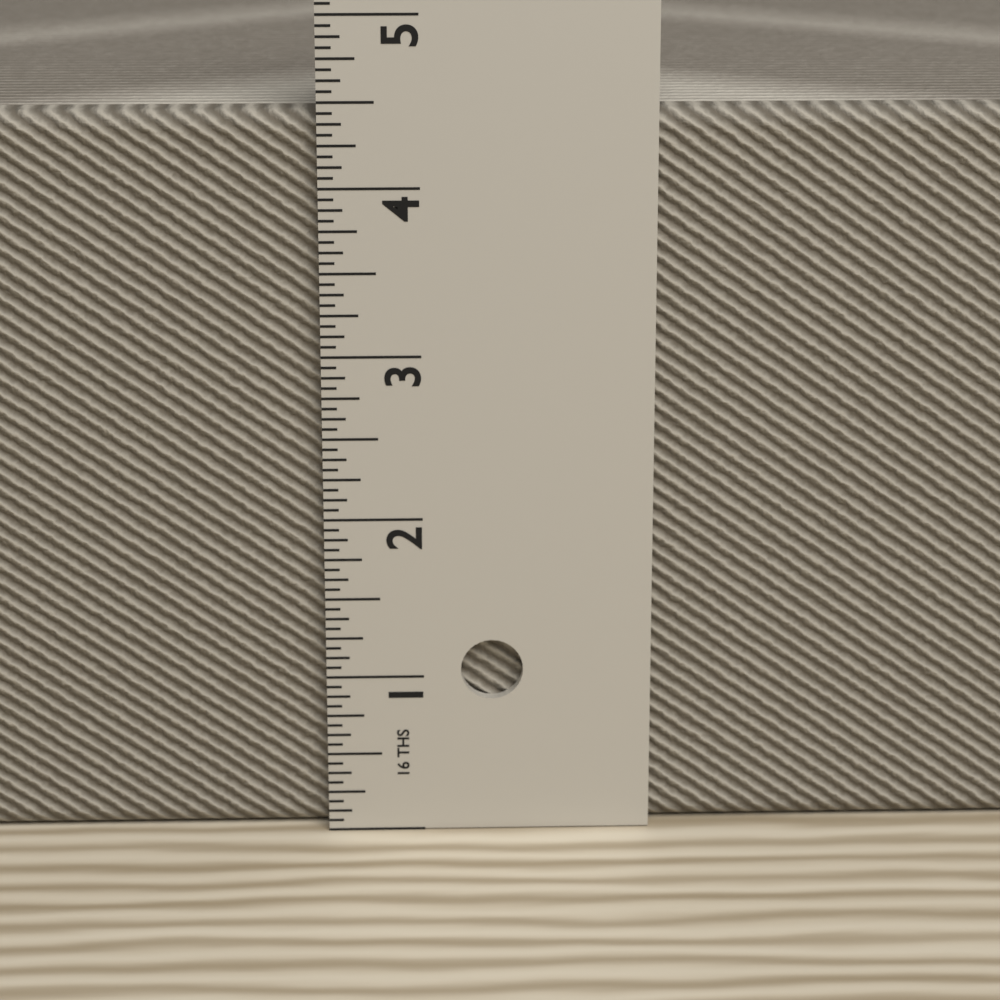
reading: 4.4375 in
